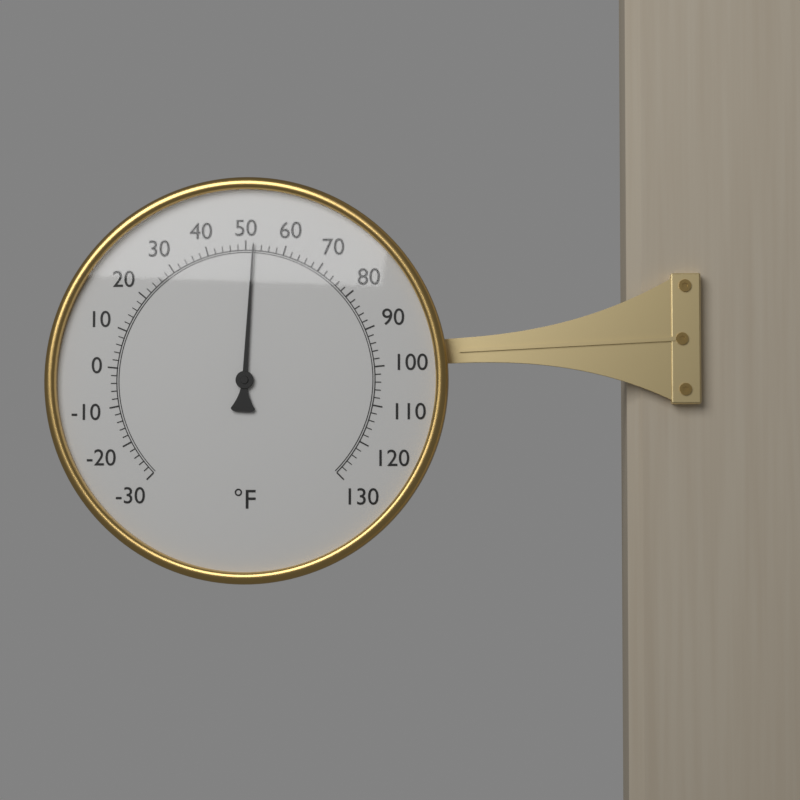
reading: 52 °F
